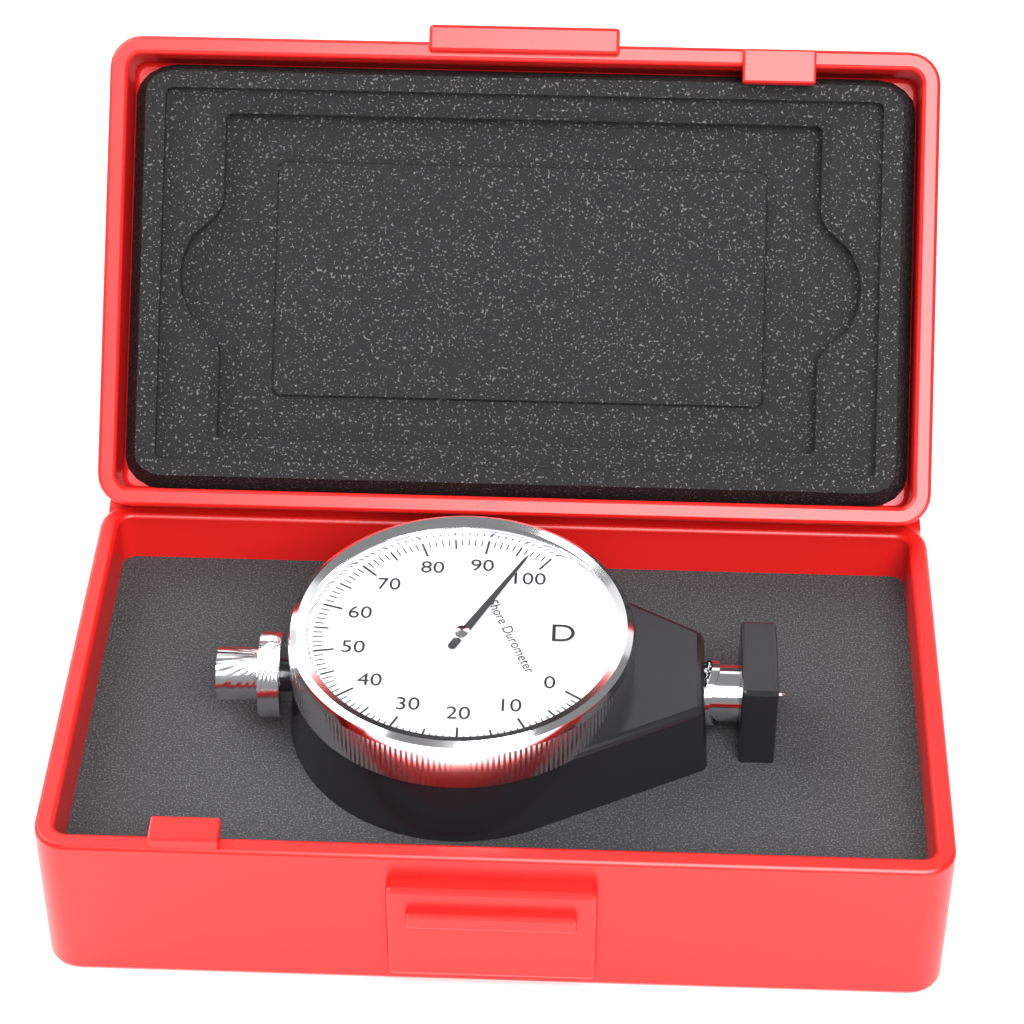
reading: 97 Shore D
